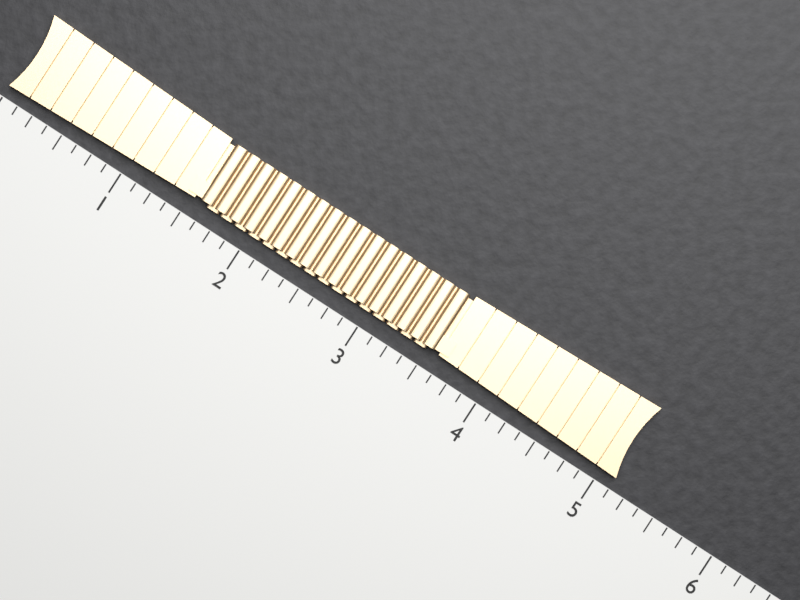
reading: 5.125 (no unit)
